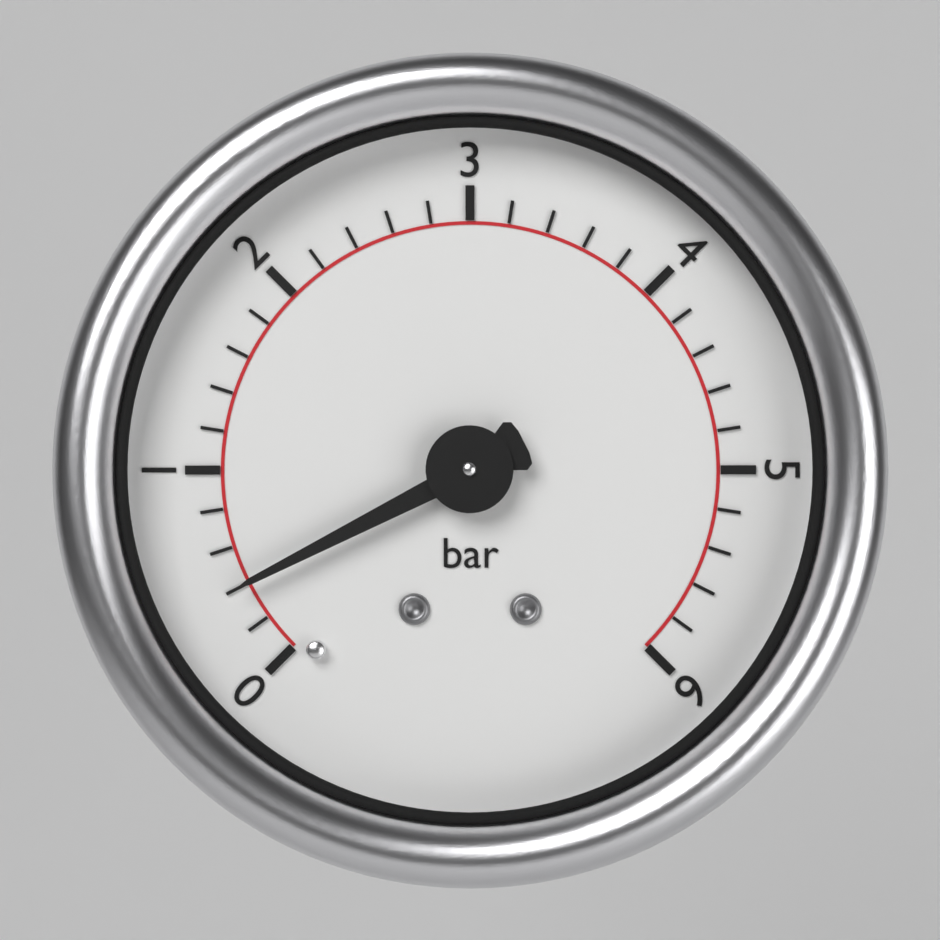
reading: 0.4 bar
